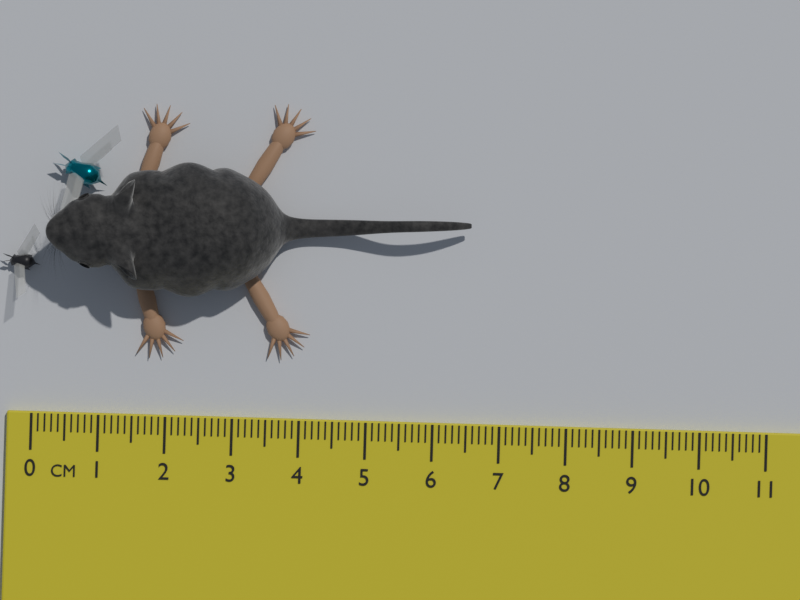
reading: 6.5 cm
